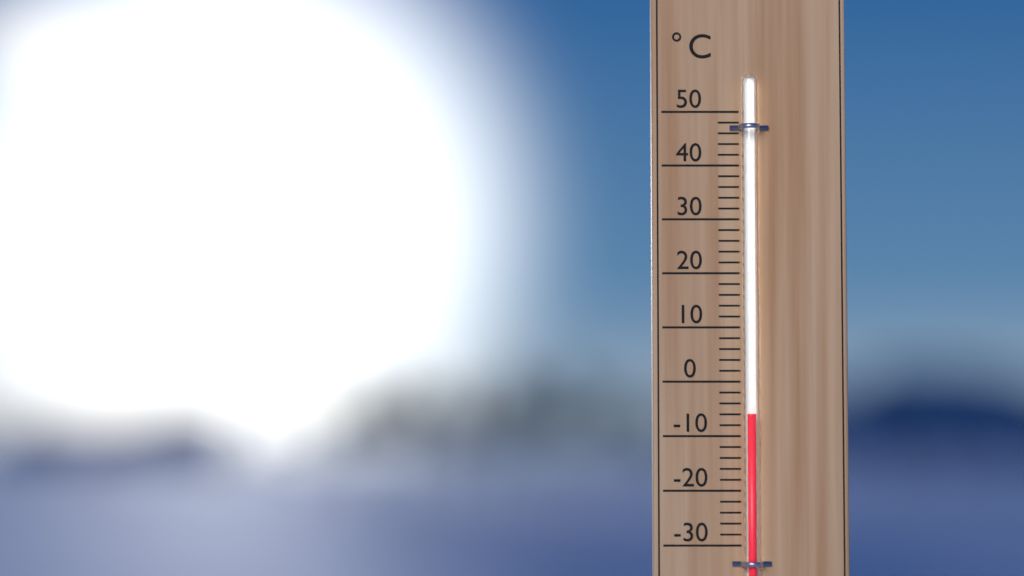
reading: -6 °C
